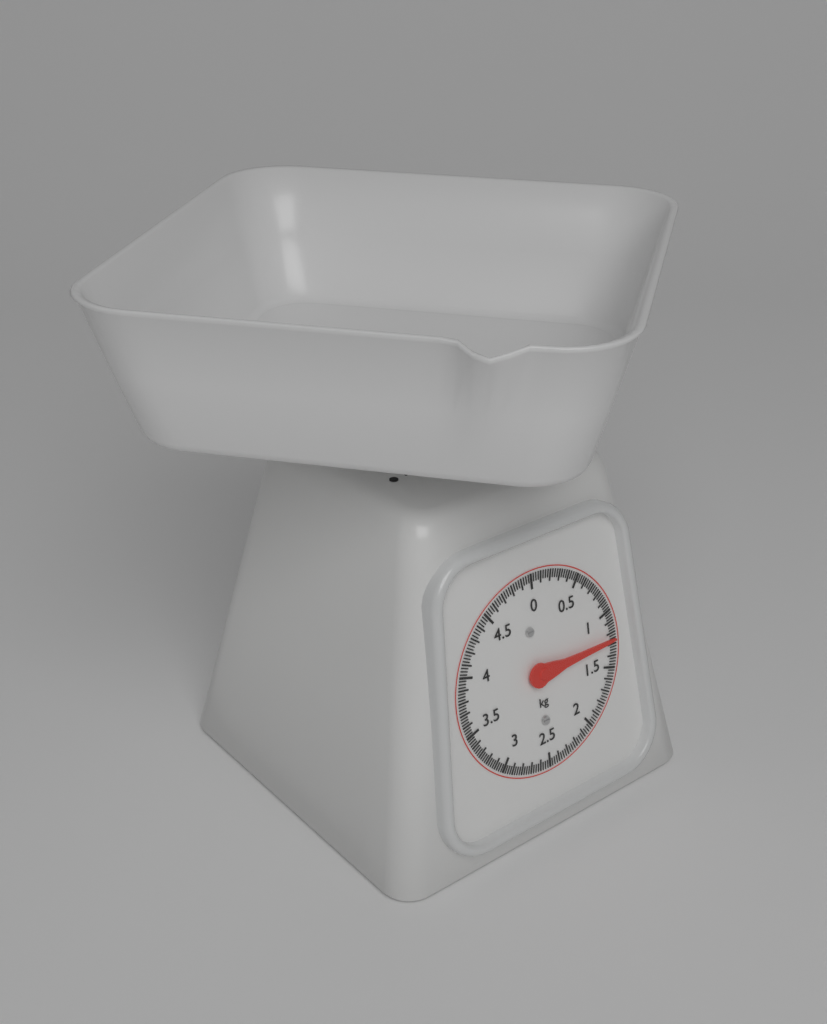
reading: 1.250 kg
